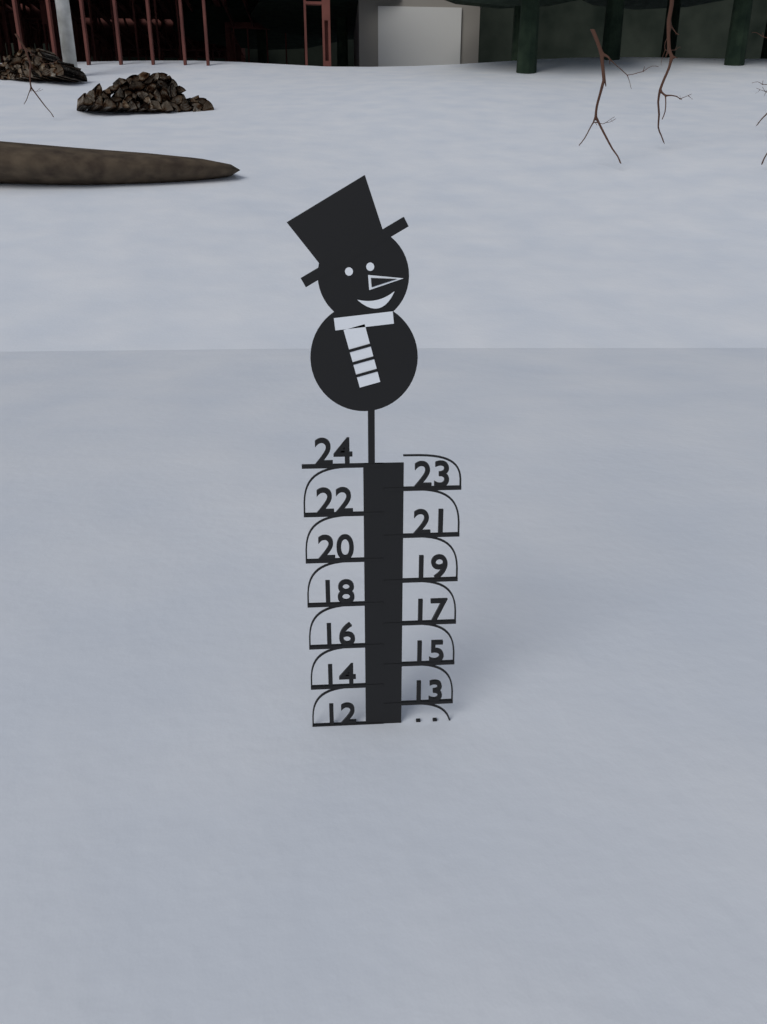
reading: 12 (no unit)
